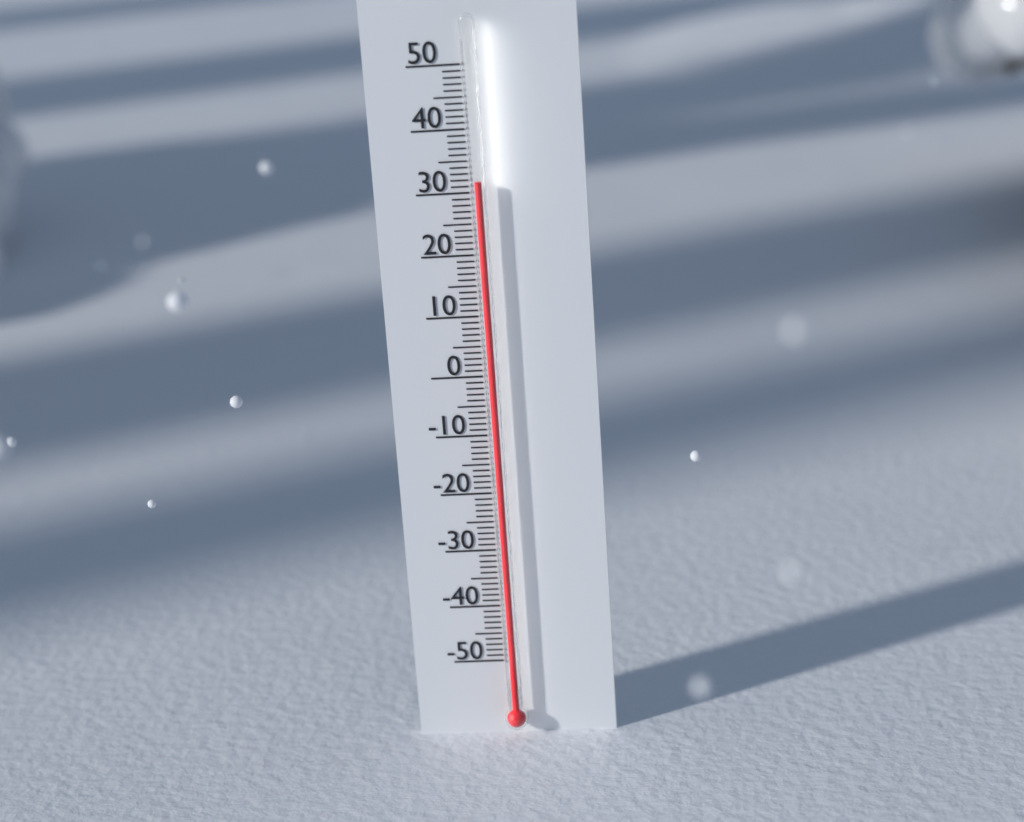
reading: 32 (no unit)
